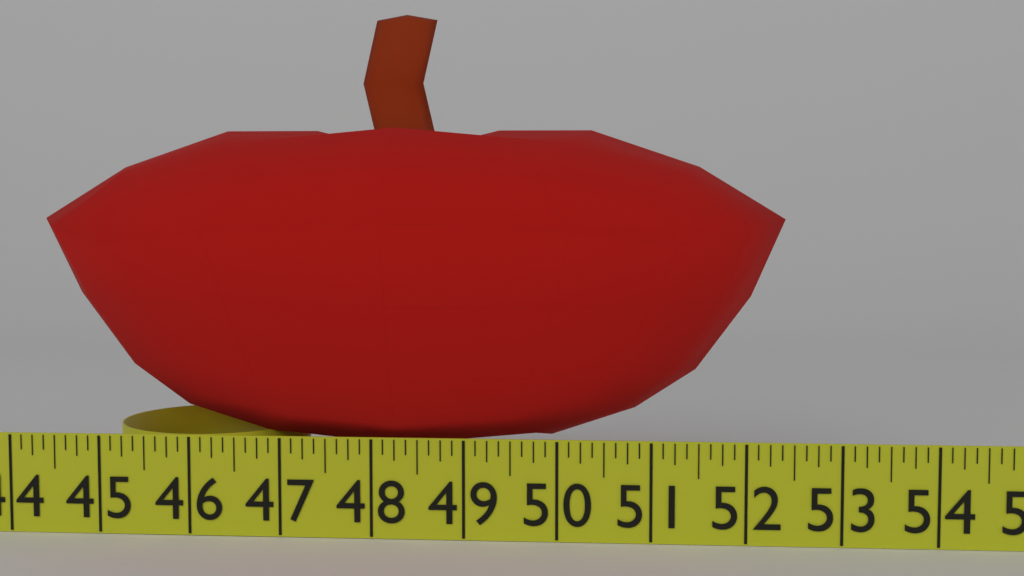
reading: 52.500 in
